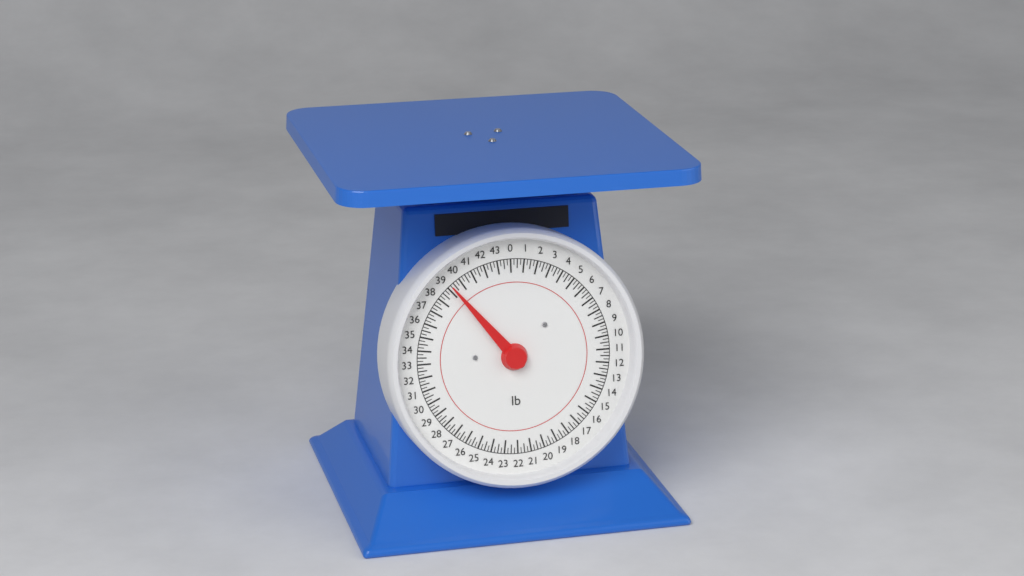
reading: 39.25 lb
